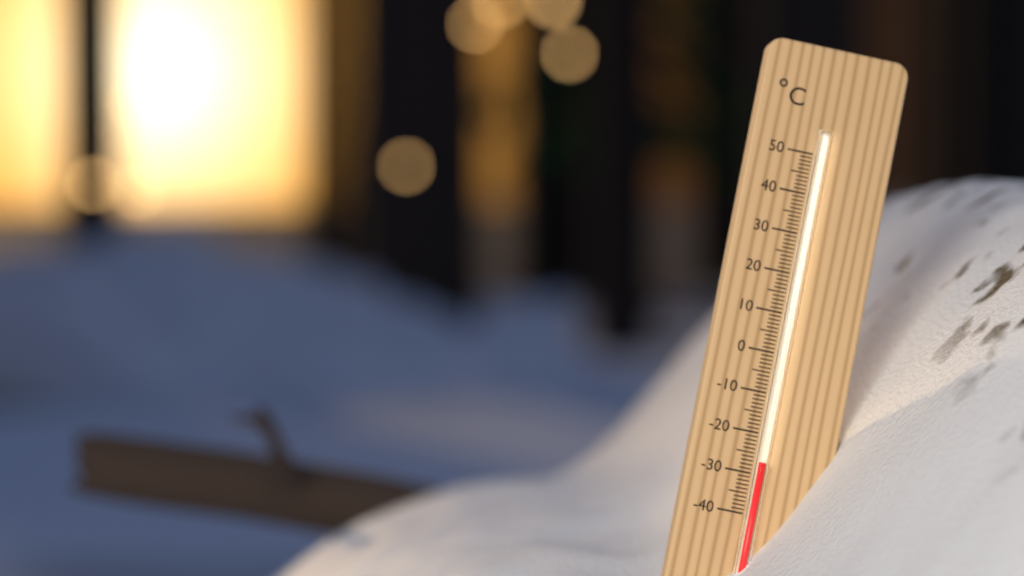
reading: -27 °C
